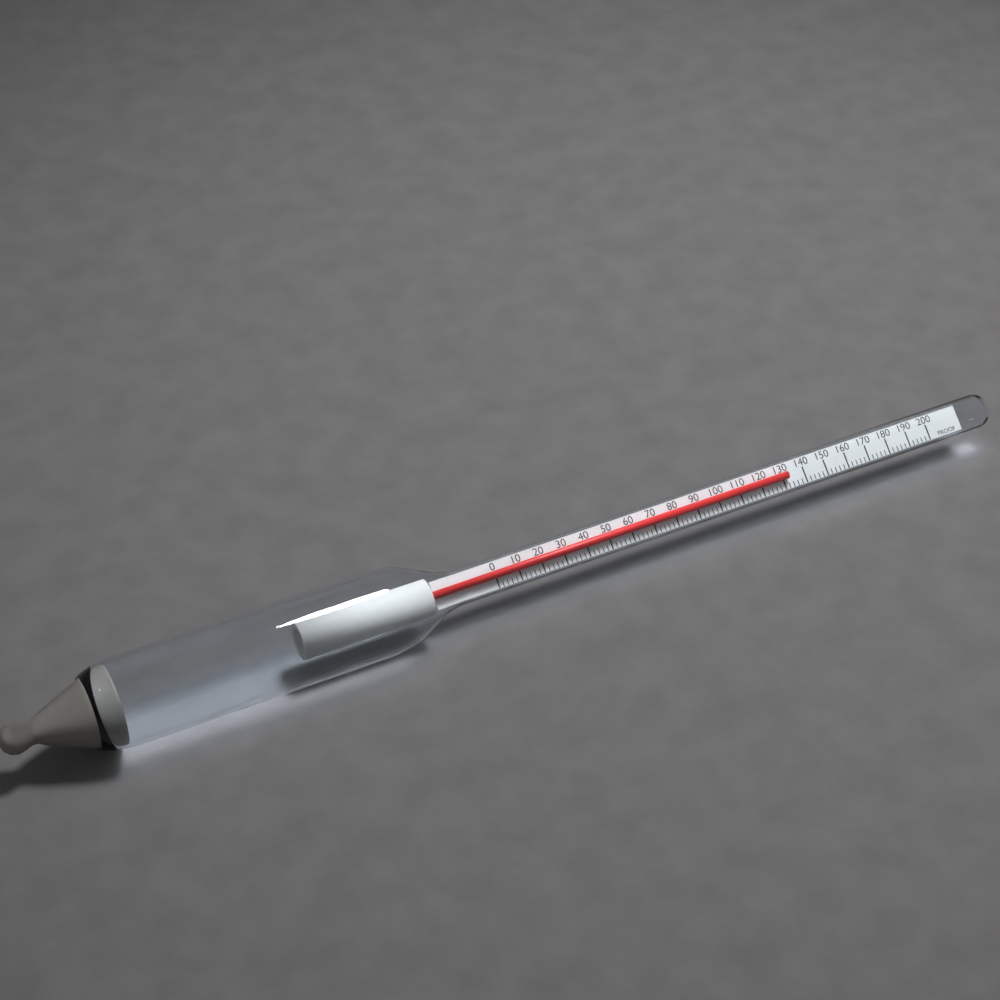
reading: 132 proof
